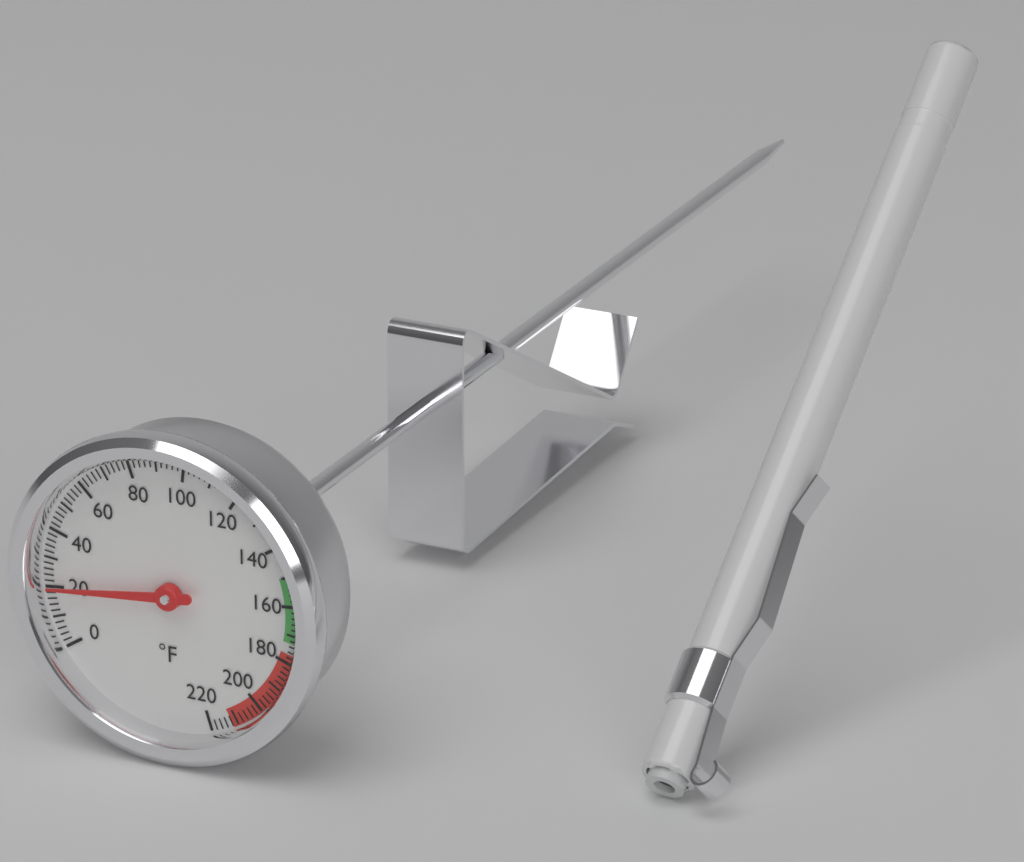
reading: 20 °F
